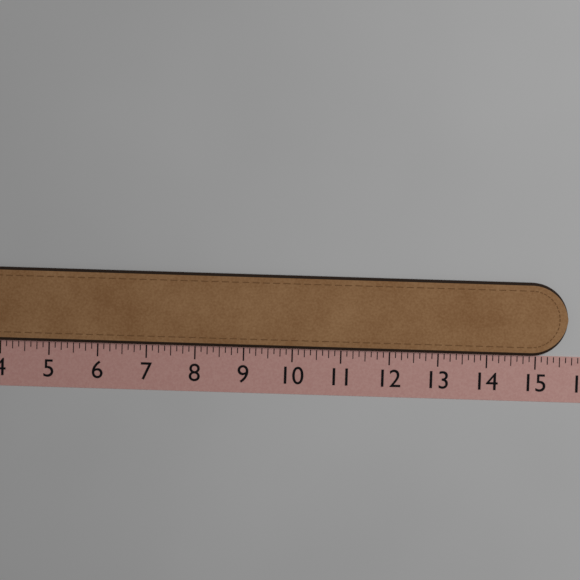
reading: 15.625 (no unit)
